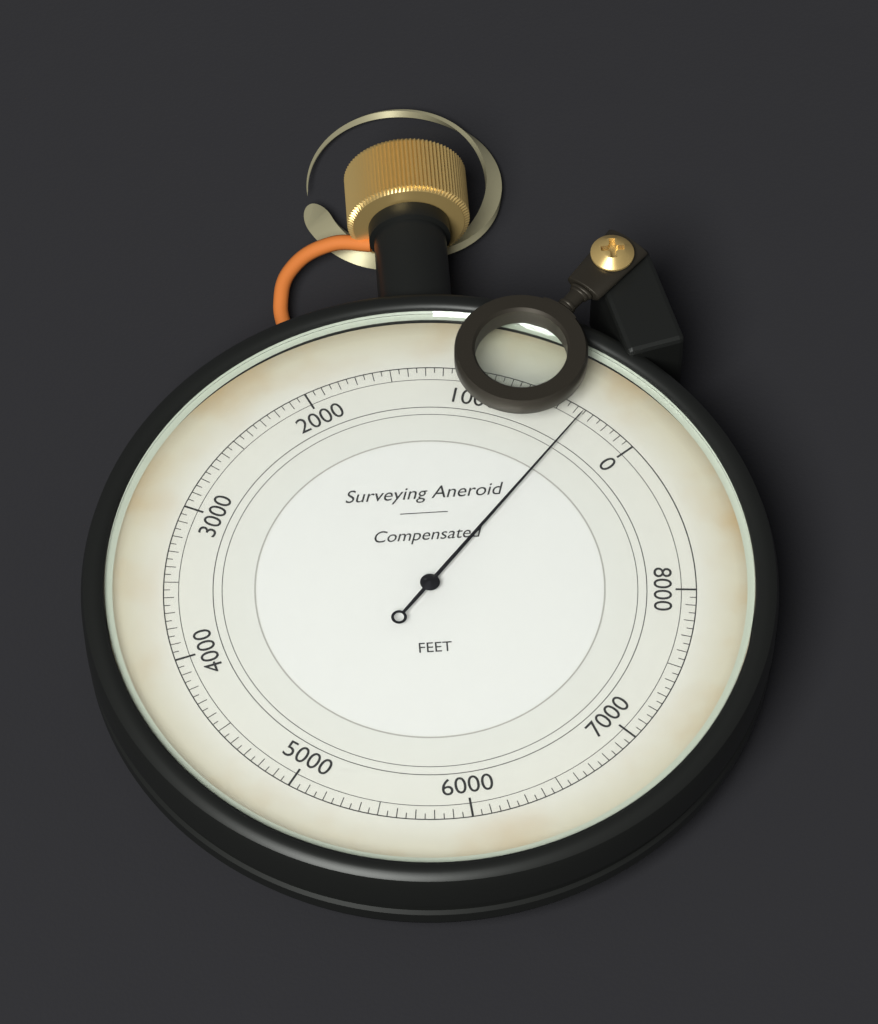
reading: 350 ft
